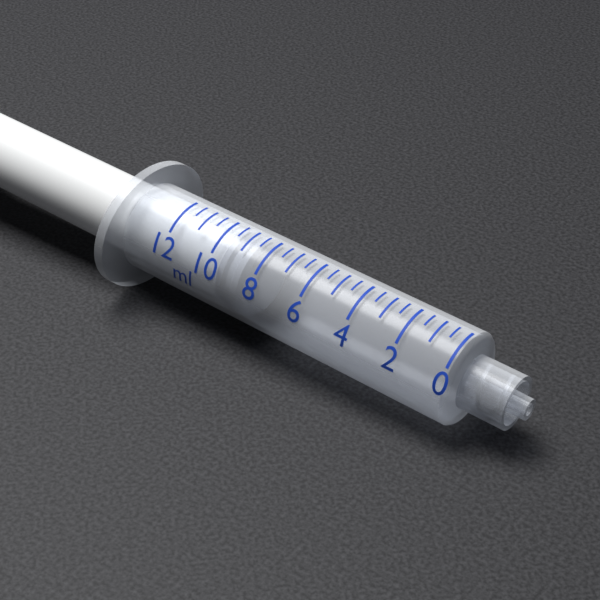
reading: 8.5 ml
